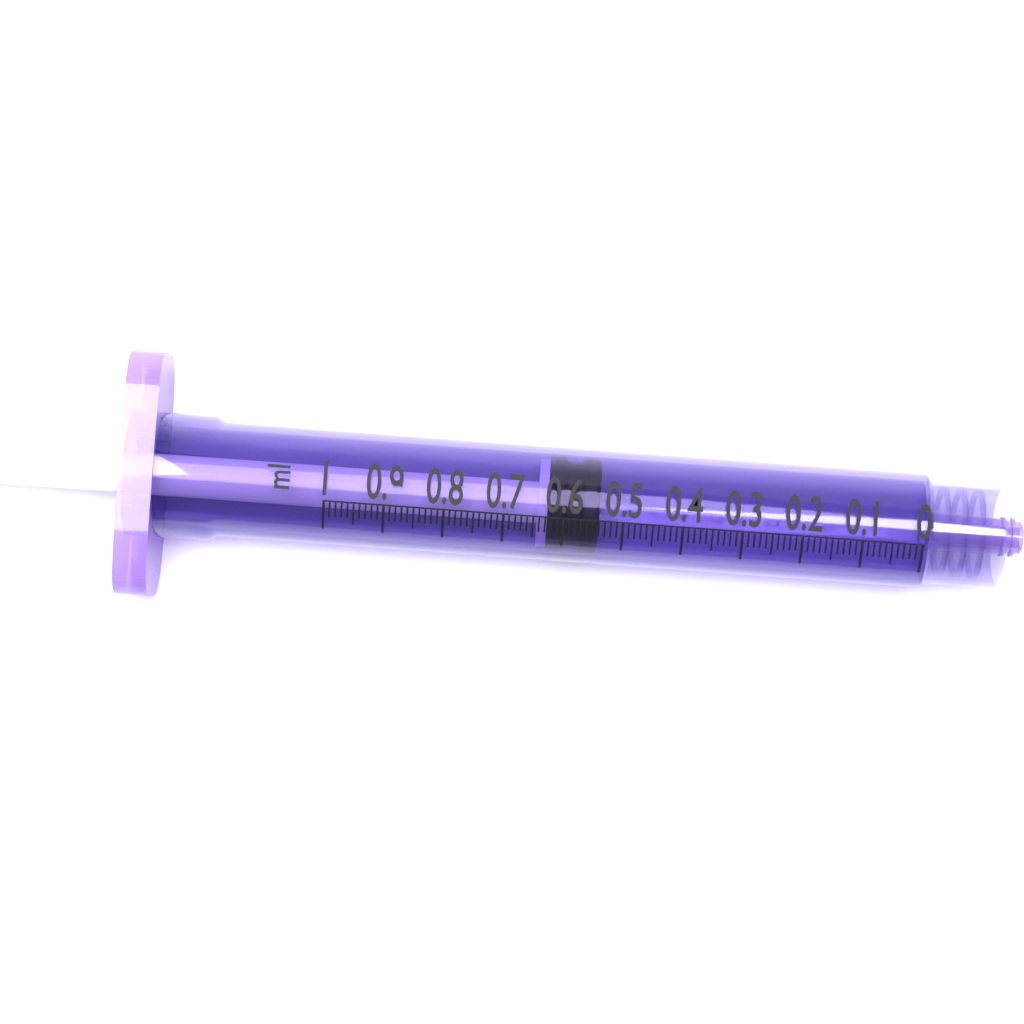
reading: 0.54 ml
